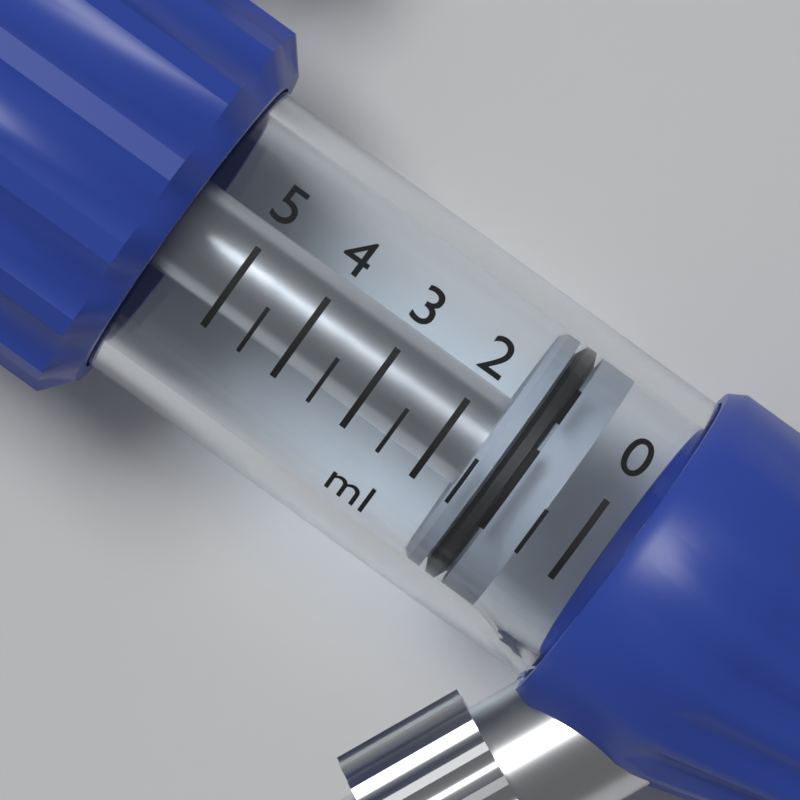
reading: 0.5 ml
